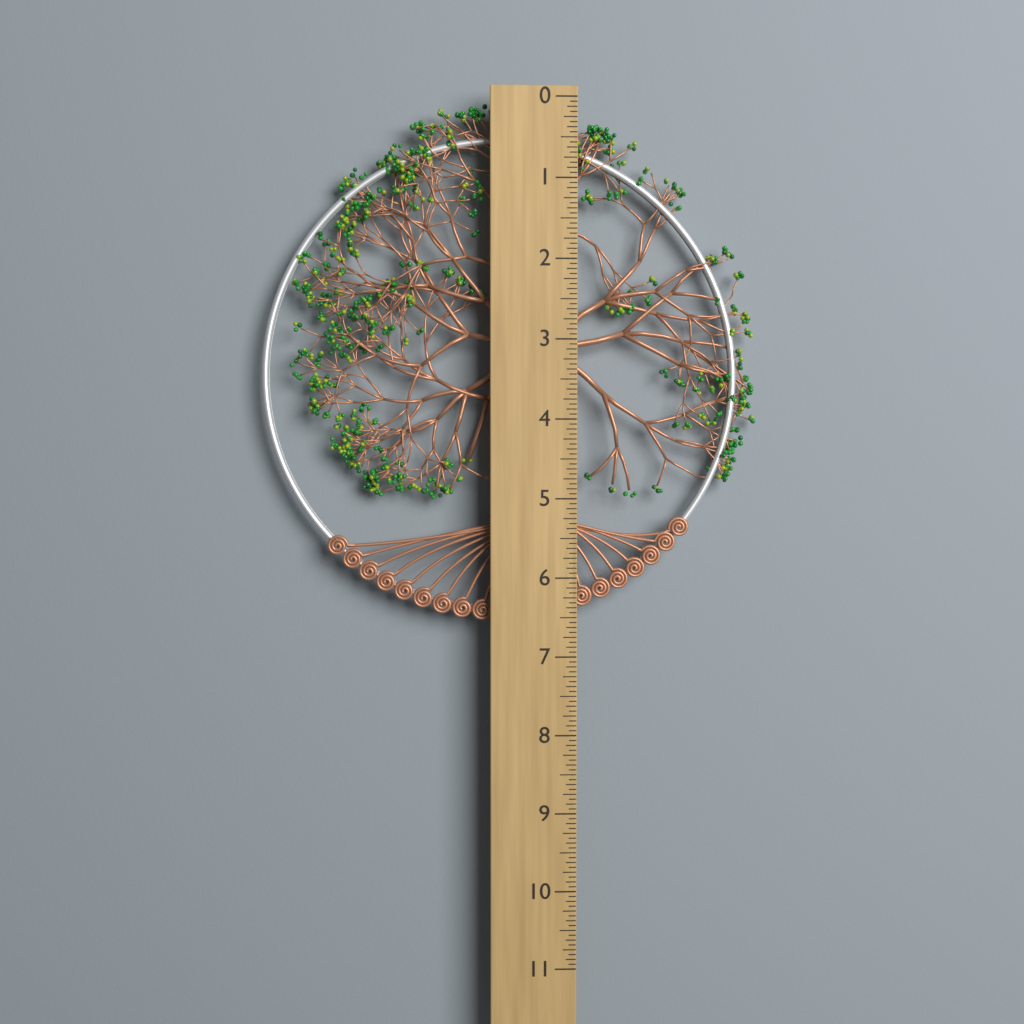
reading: 6.5625 (no unit)
